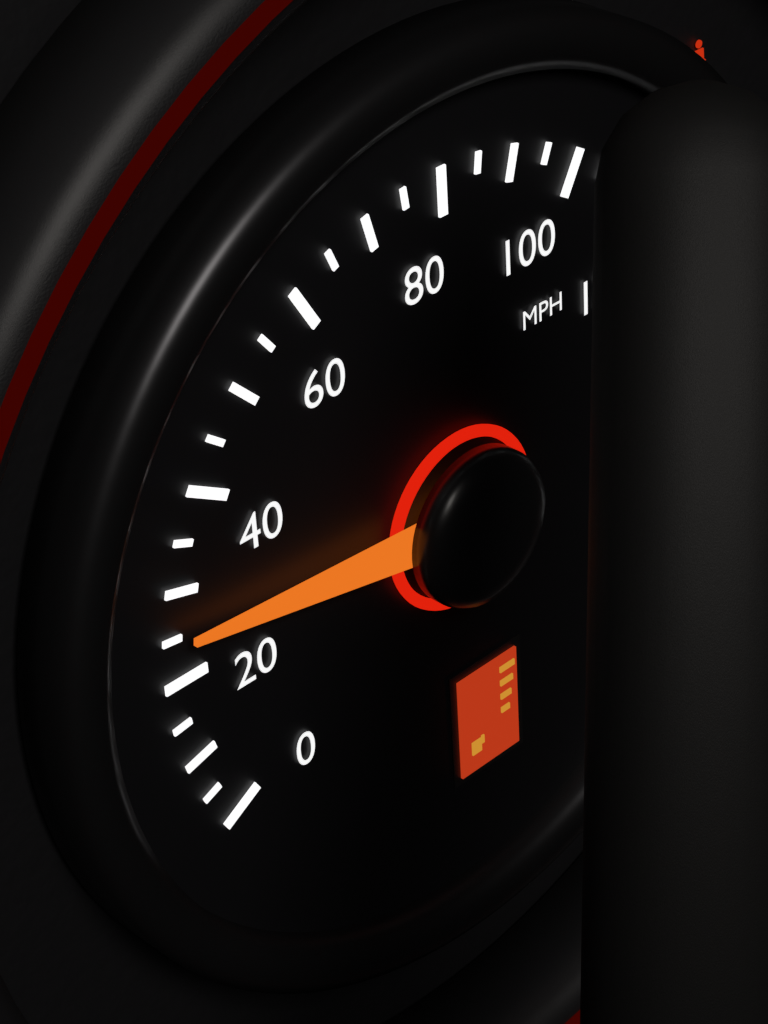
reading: 25 mph
